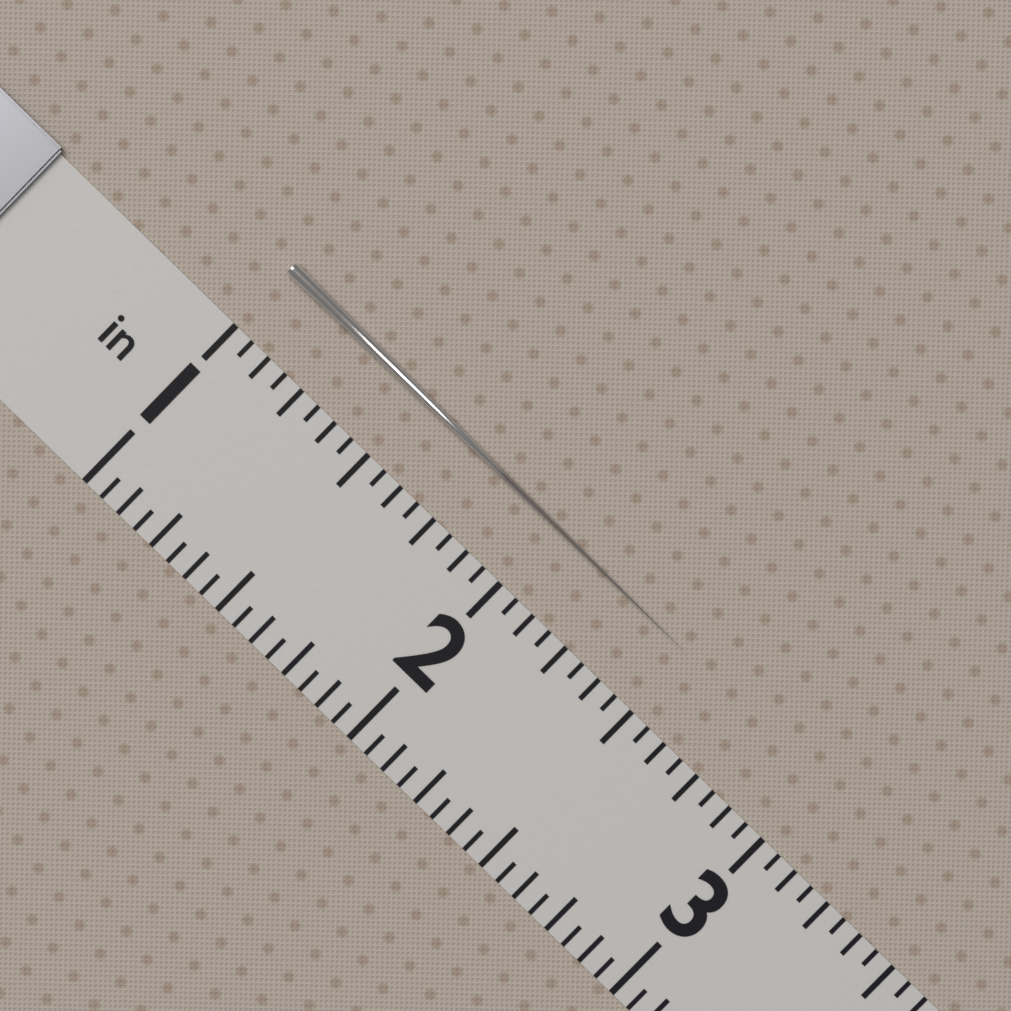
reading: 2.5000 in
